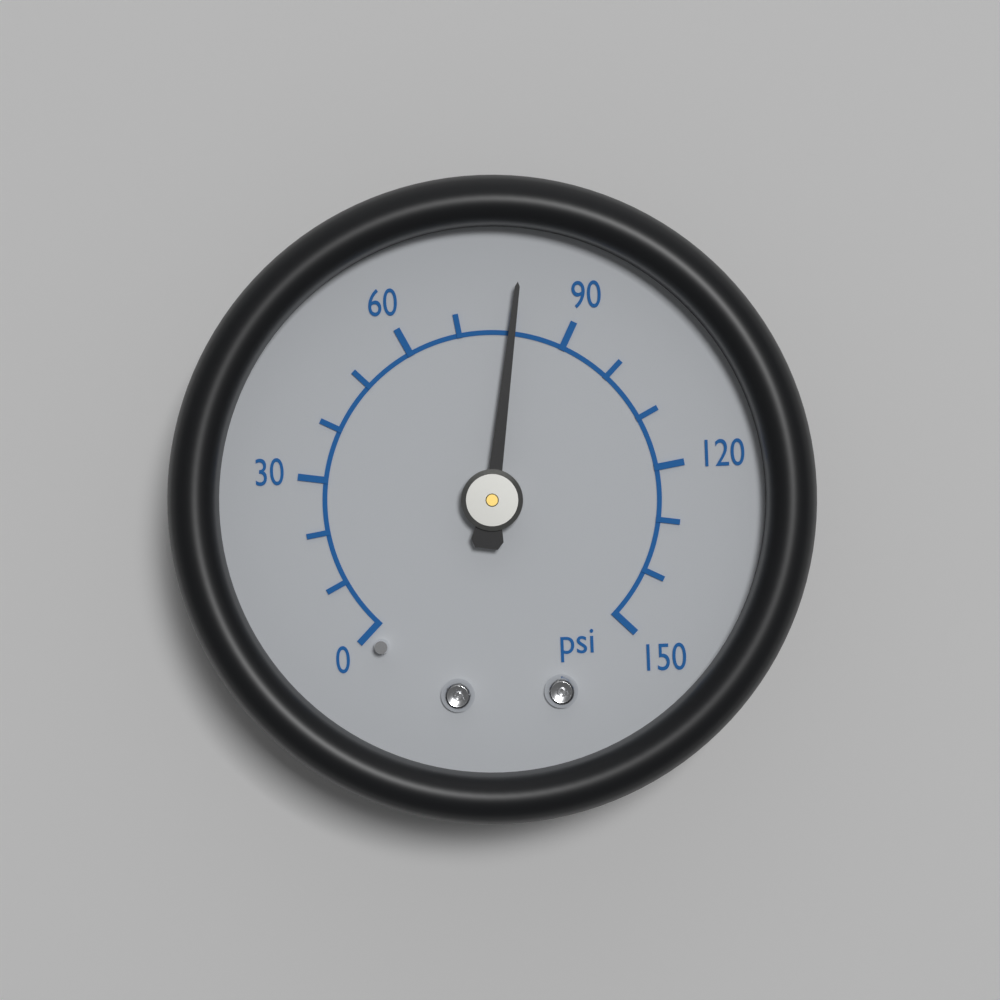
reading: 80 psi
